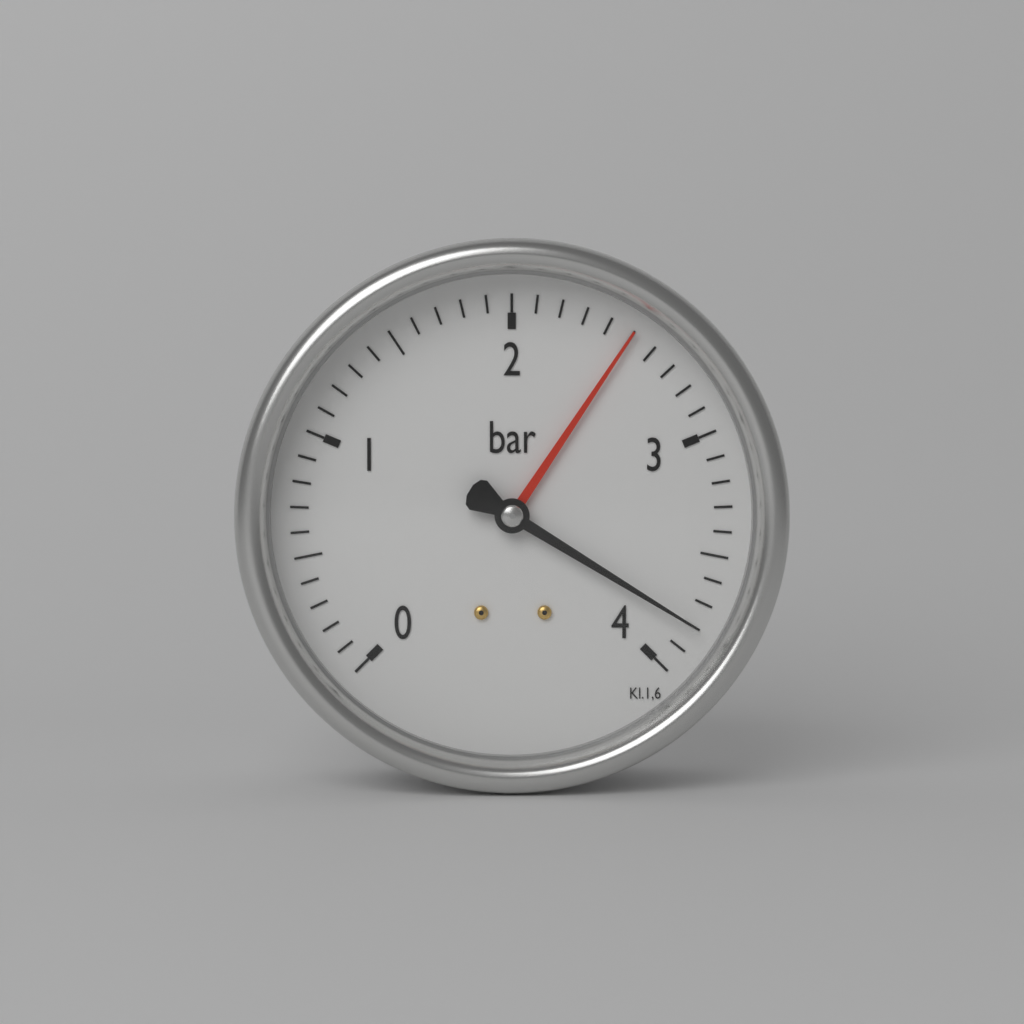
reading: 3.8 bar
